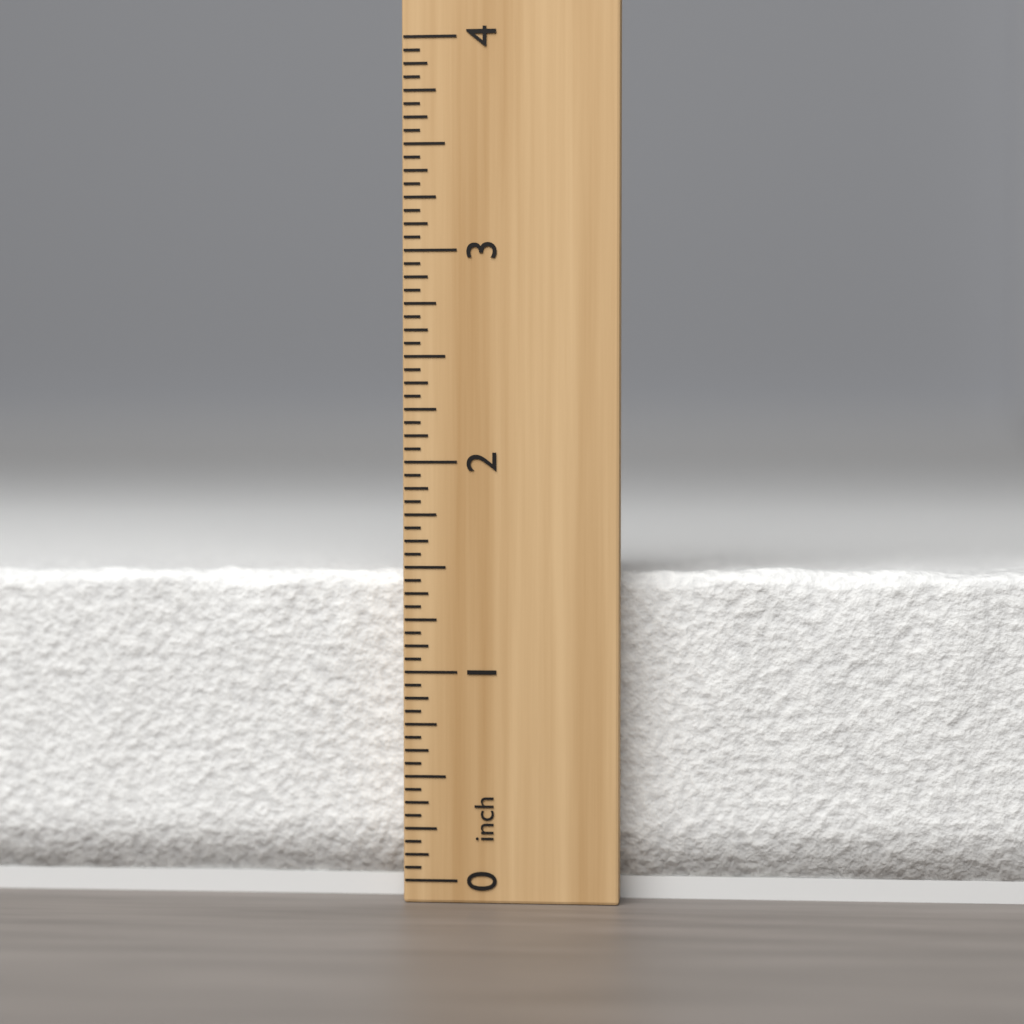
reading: 1.5000 inch
